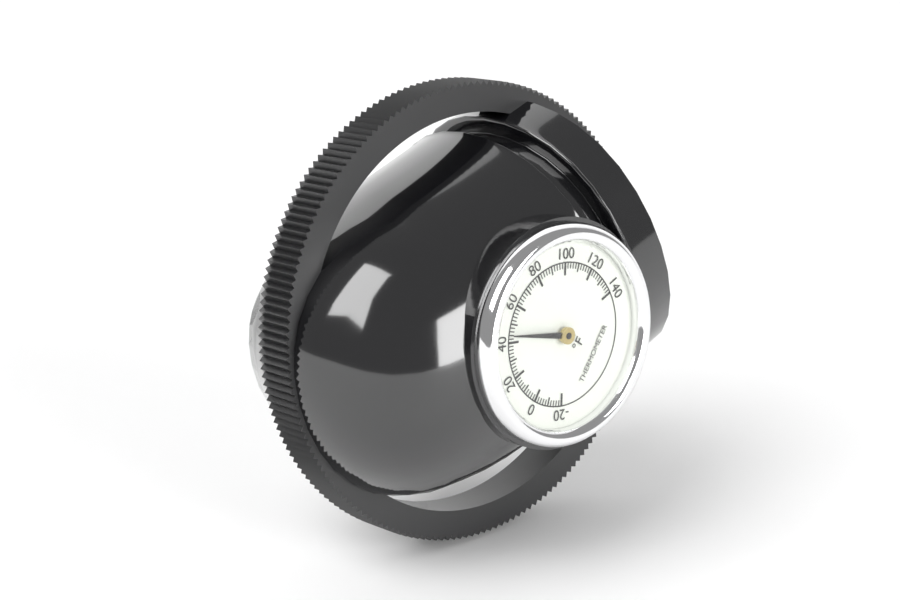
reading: 44 °F
